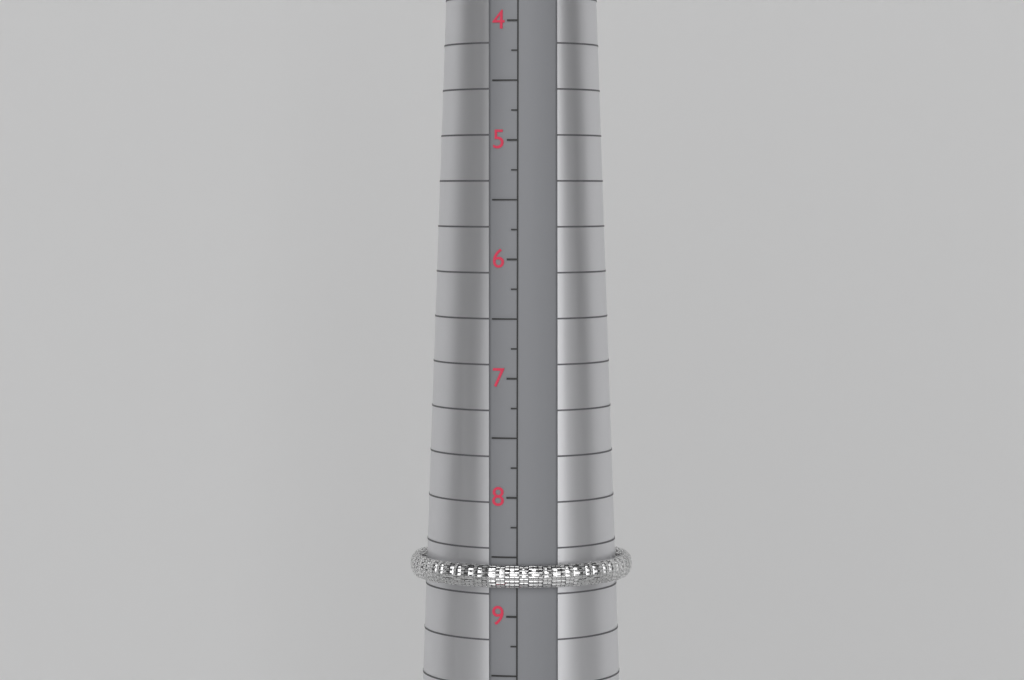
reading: 8.75 (no unit)
